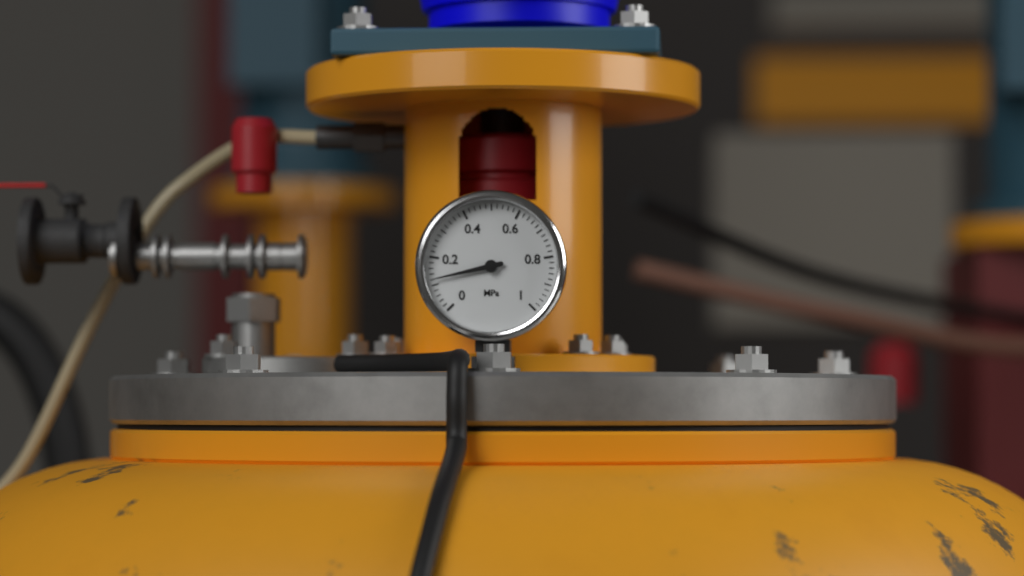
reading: 0.12 MPa
